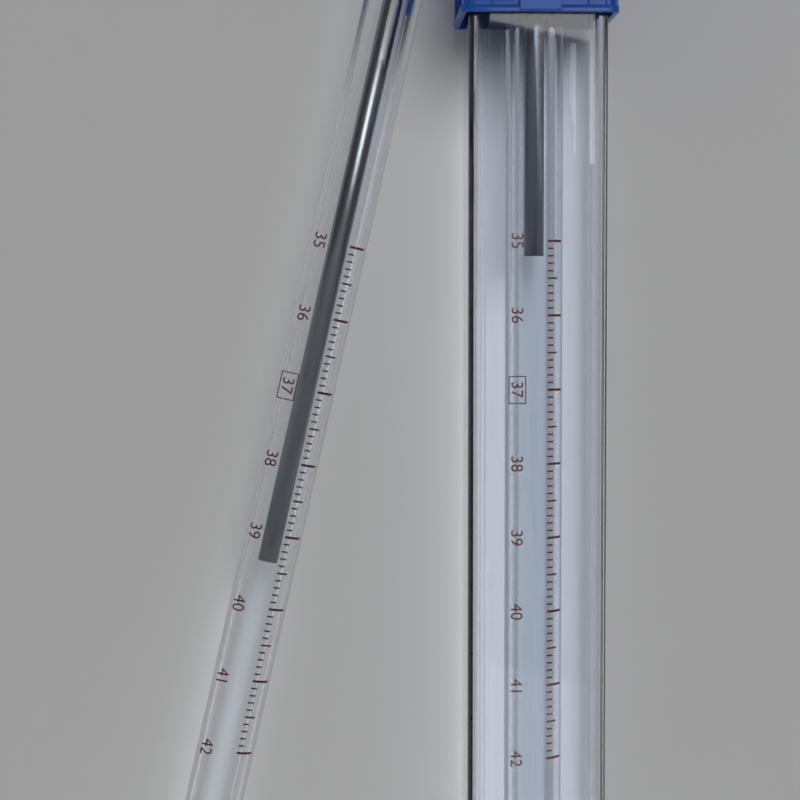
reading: 39.4 °C
